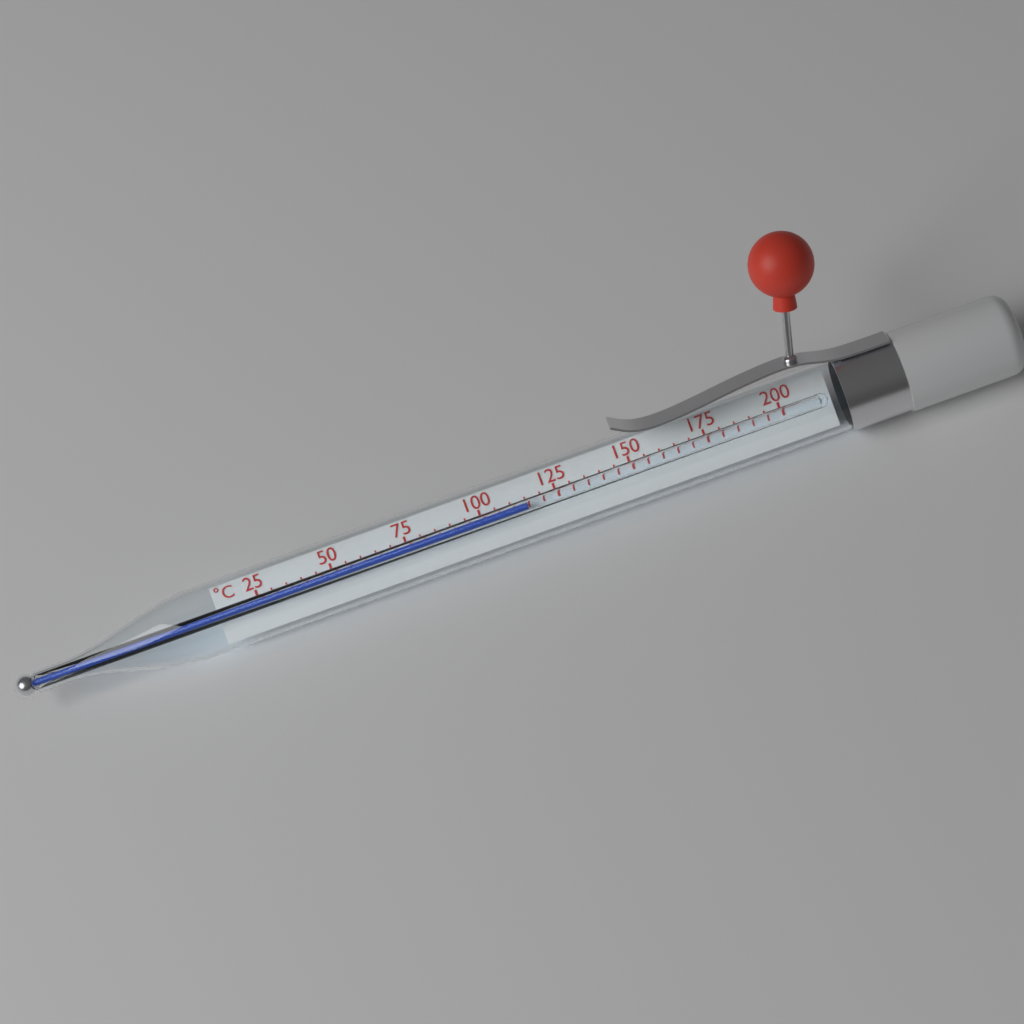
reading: 115 °C
